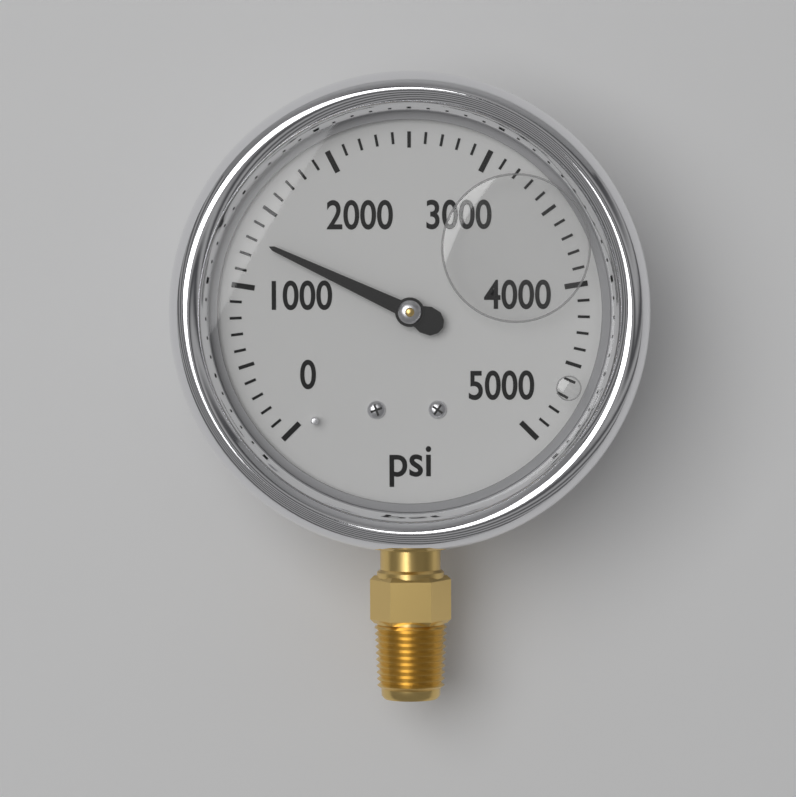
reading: 1300 psi
